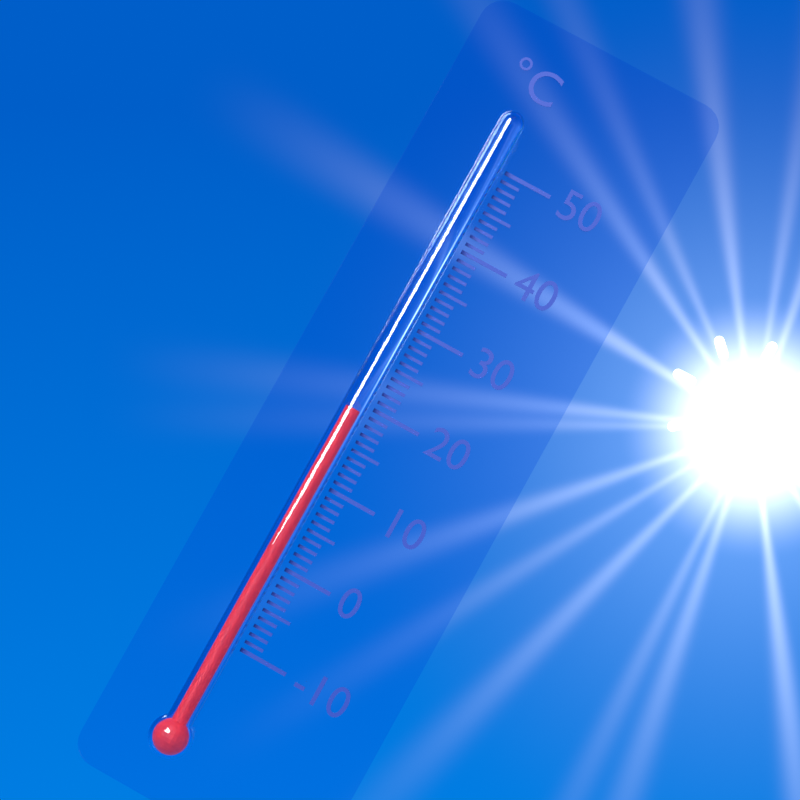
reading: 19 °C
